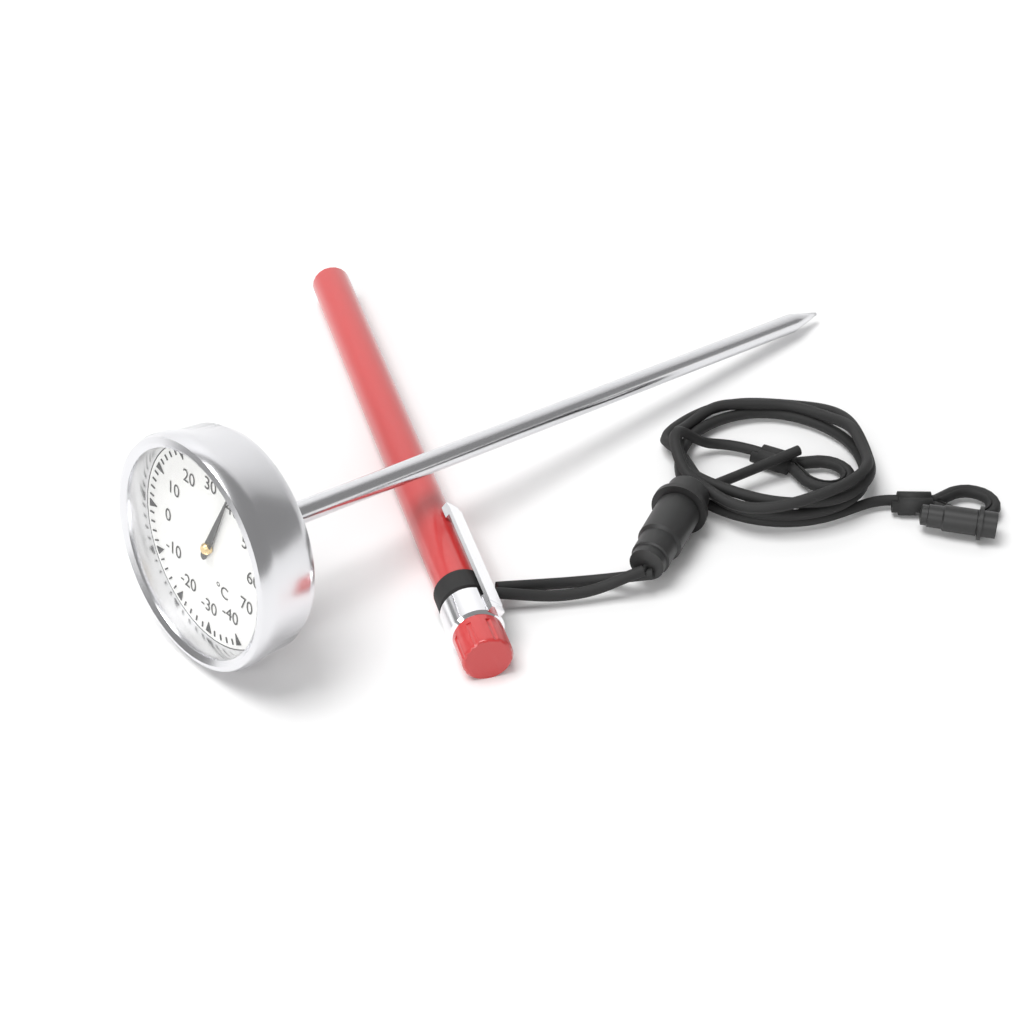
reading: 38 °C
